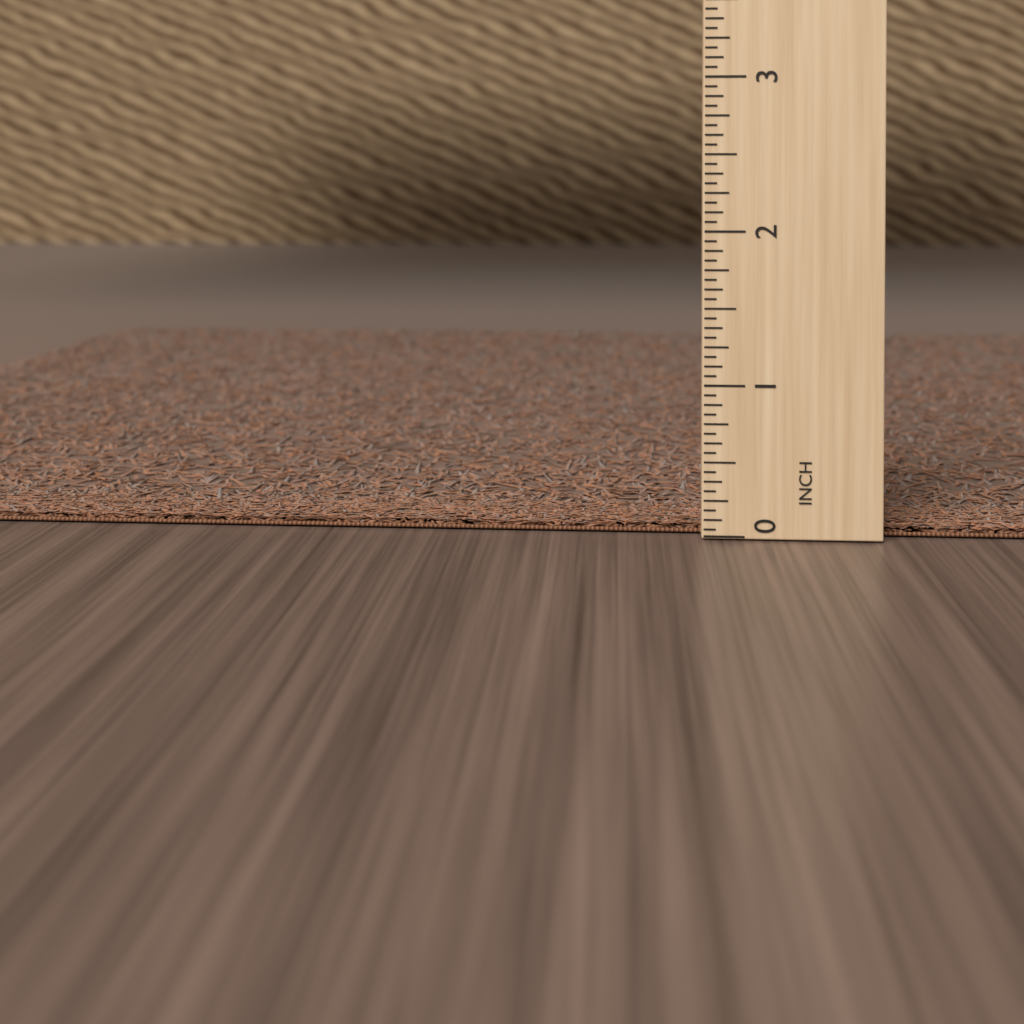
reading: 0.0625 in
